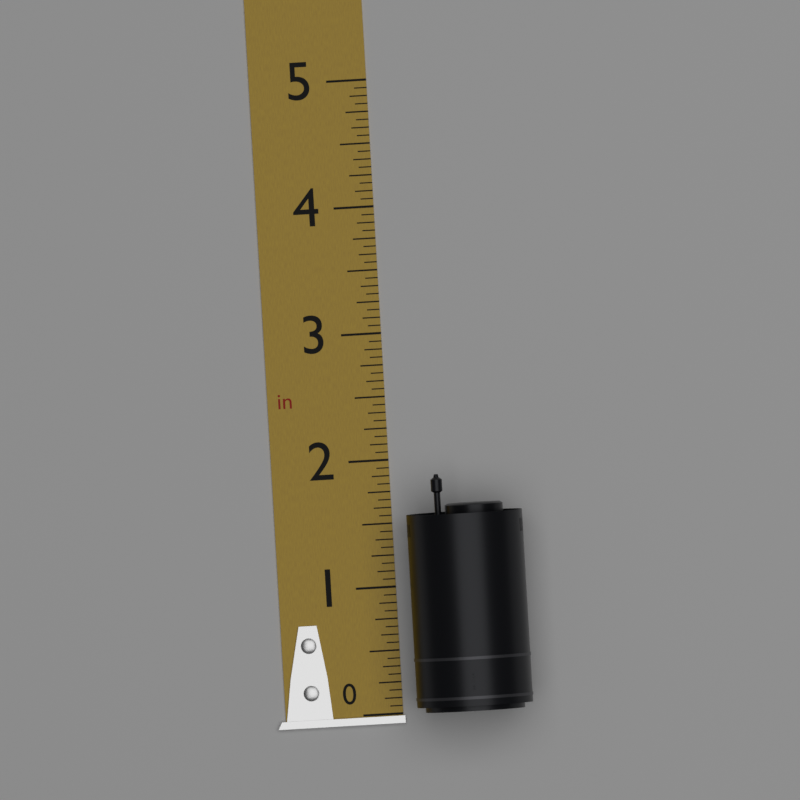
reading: 1.8750 in
